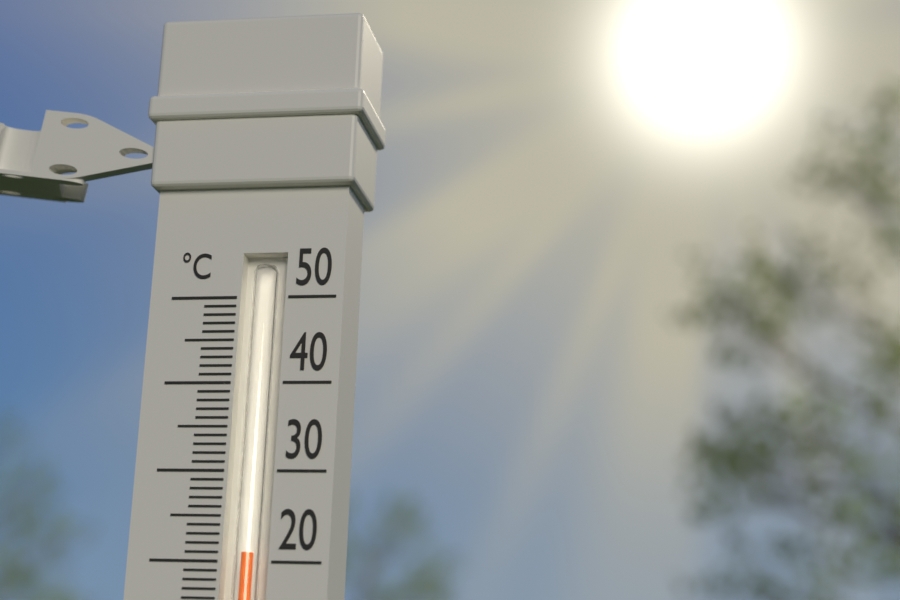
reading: 21 °C
